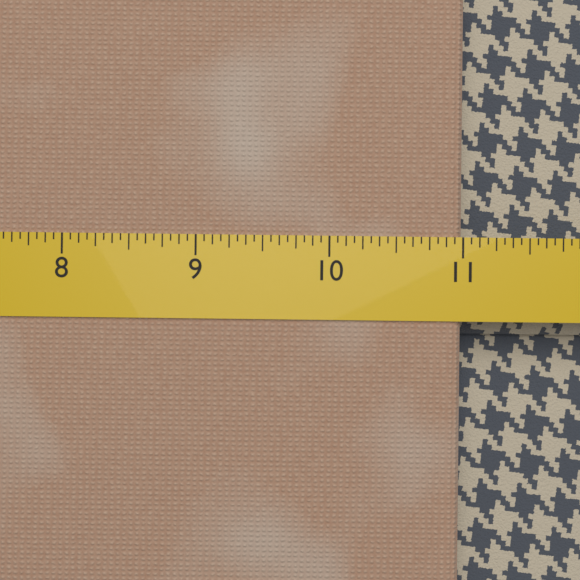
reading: 11.0000 (no unit)
